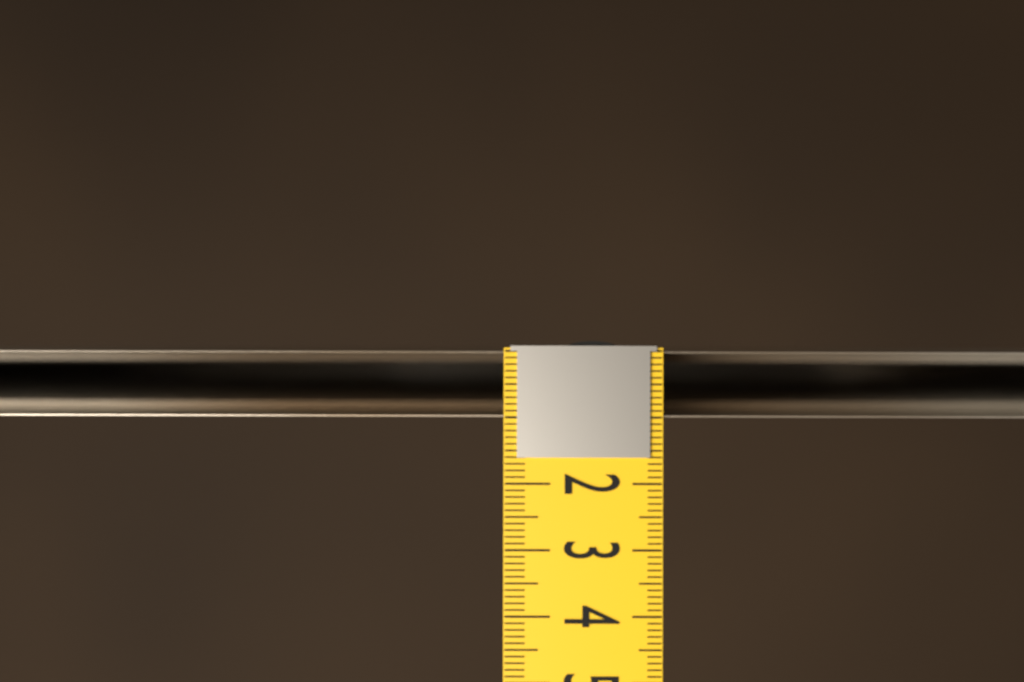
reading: 1.0 (no unit)
